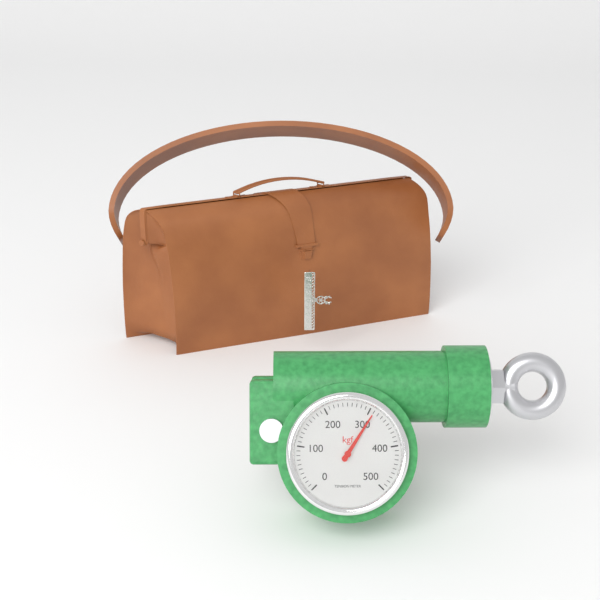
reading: 310 kgf
